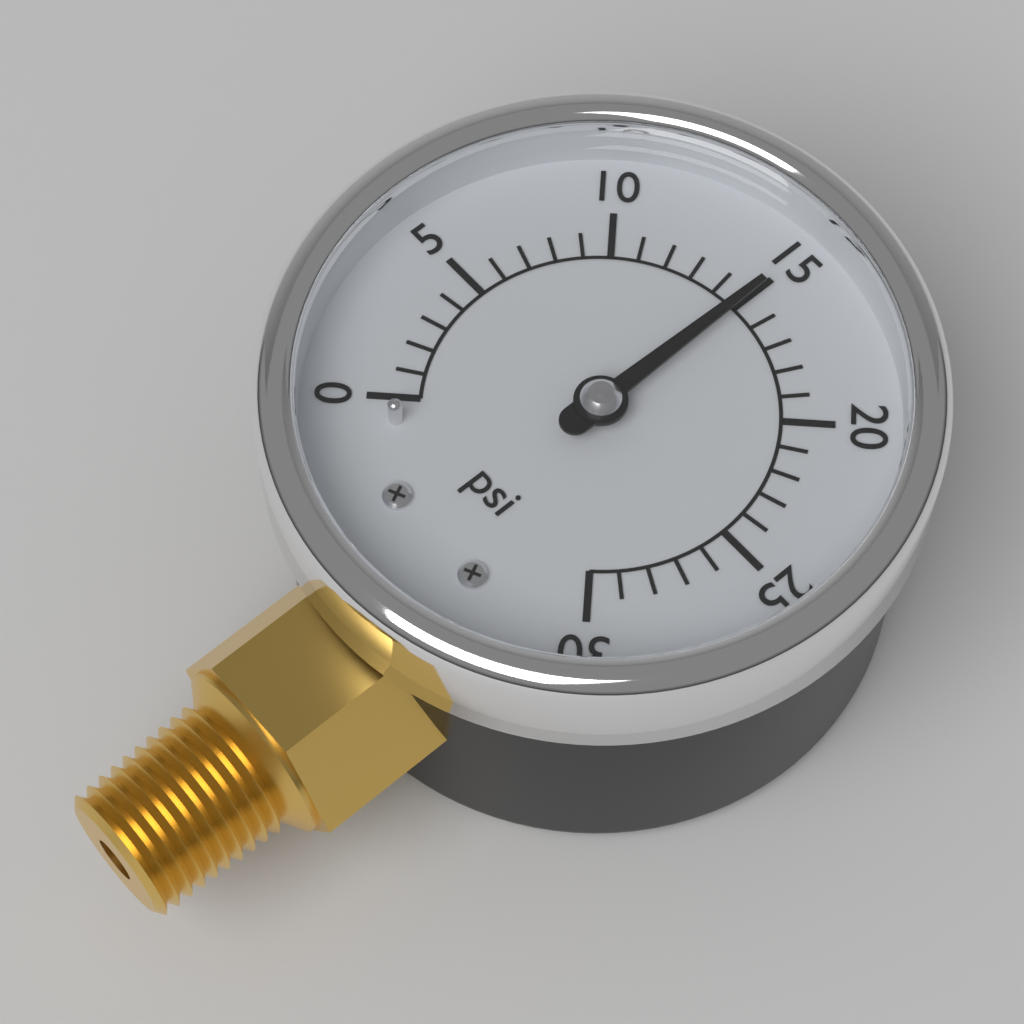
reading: 15 psi
